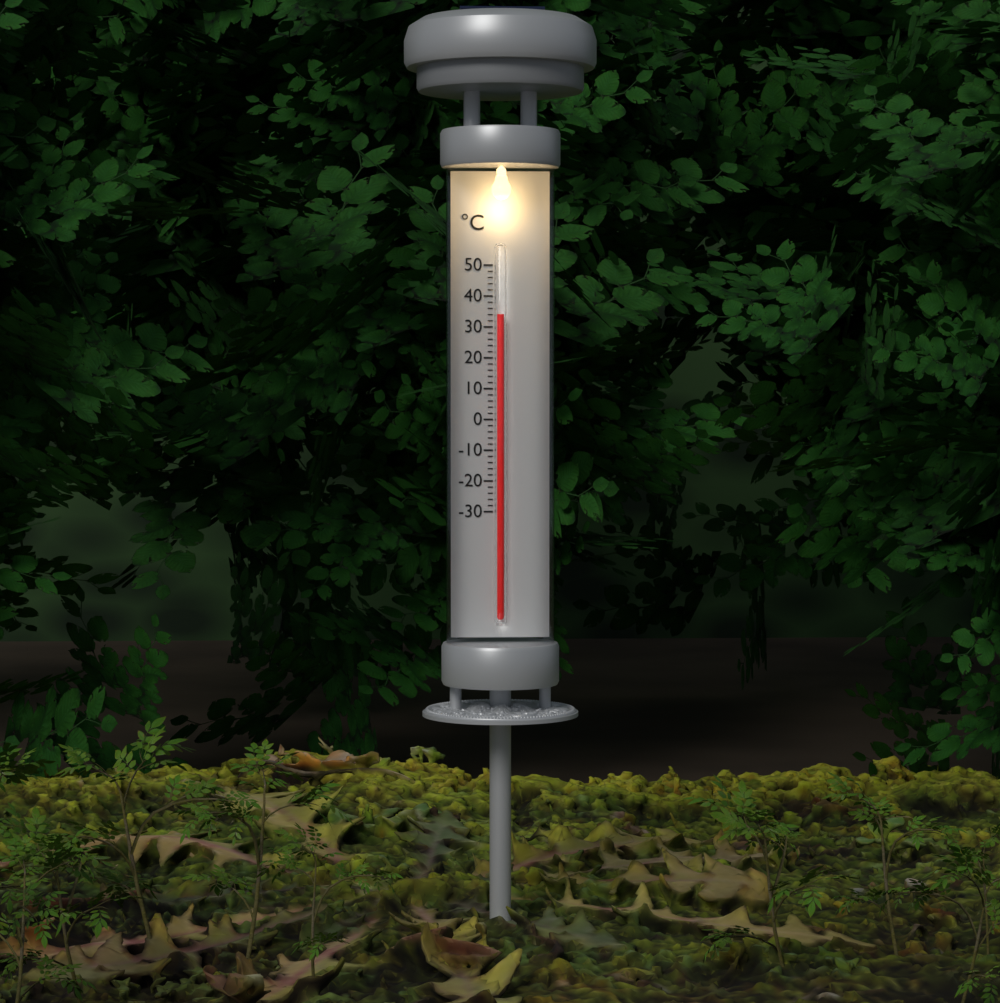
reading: 34 °C
